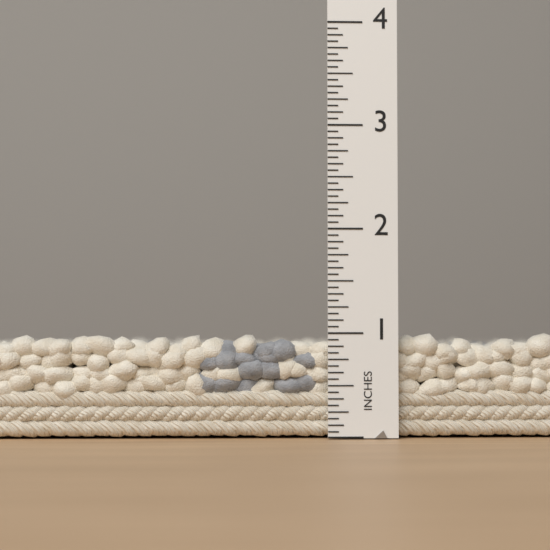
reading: 1.0000 in
